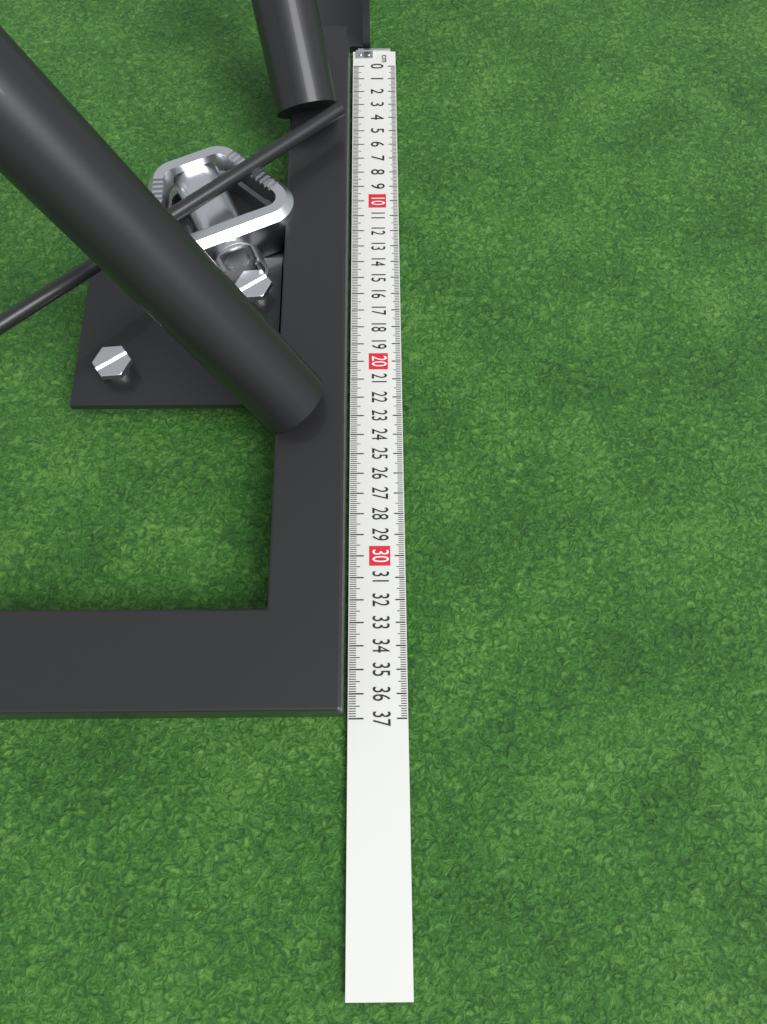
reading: 36.9 cm
